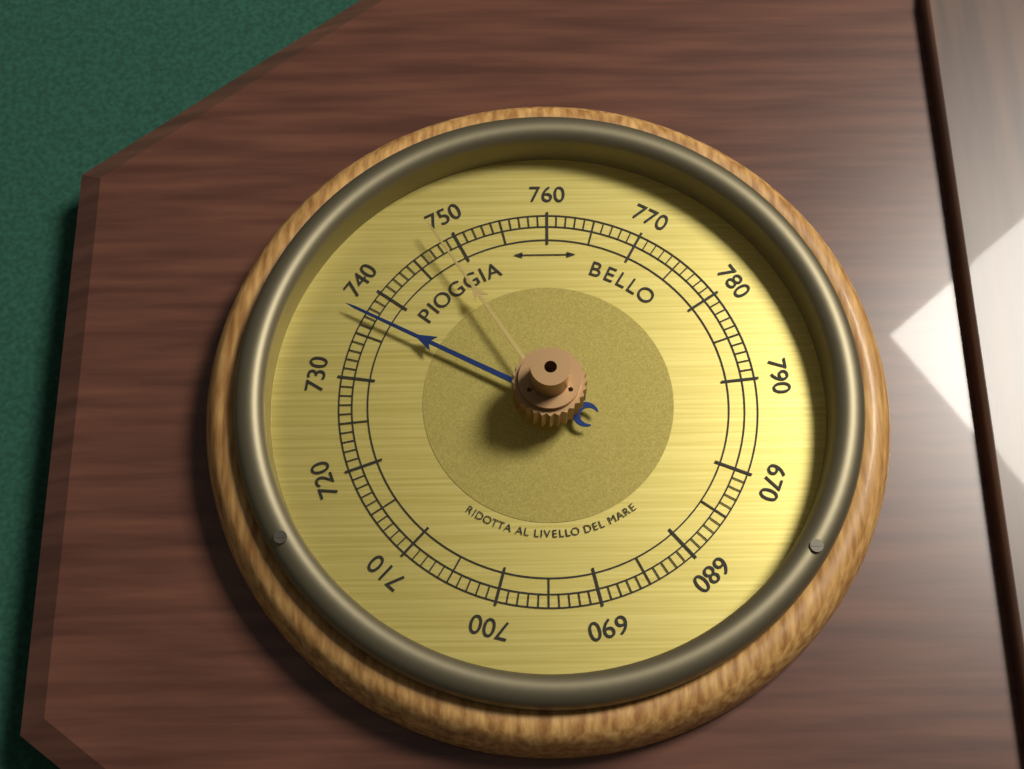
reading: 737 (no unit)
